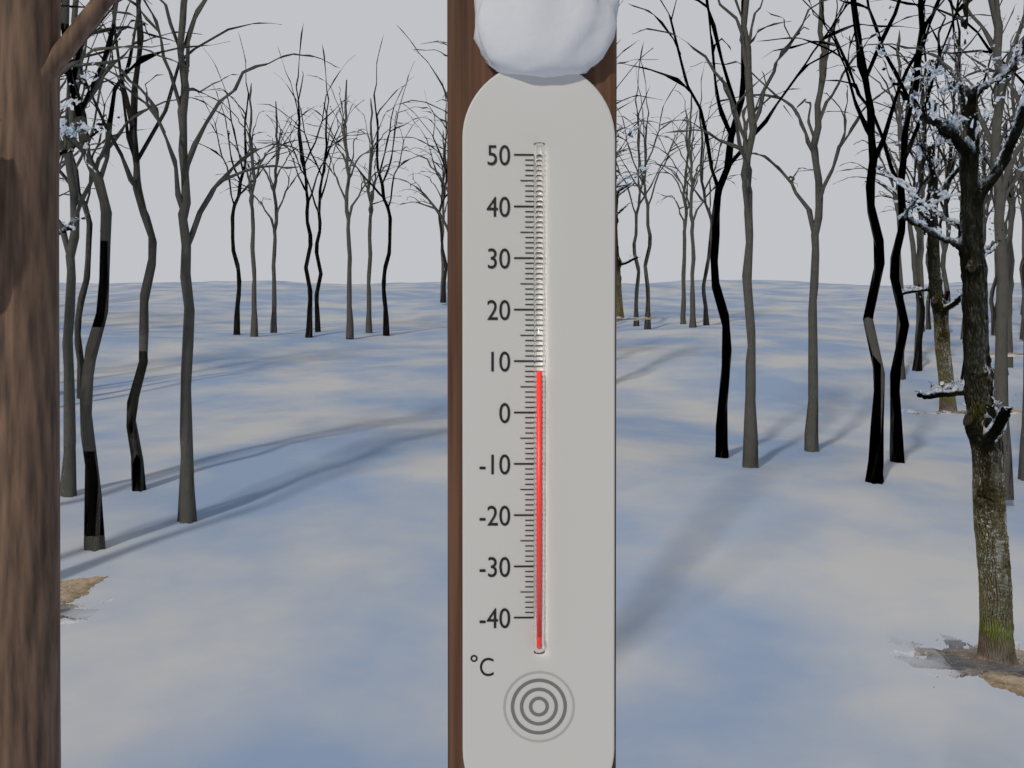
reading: 8 °C
